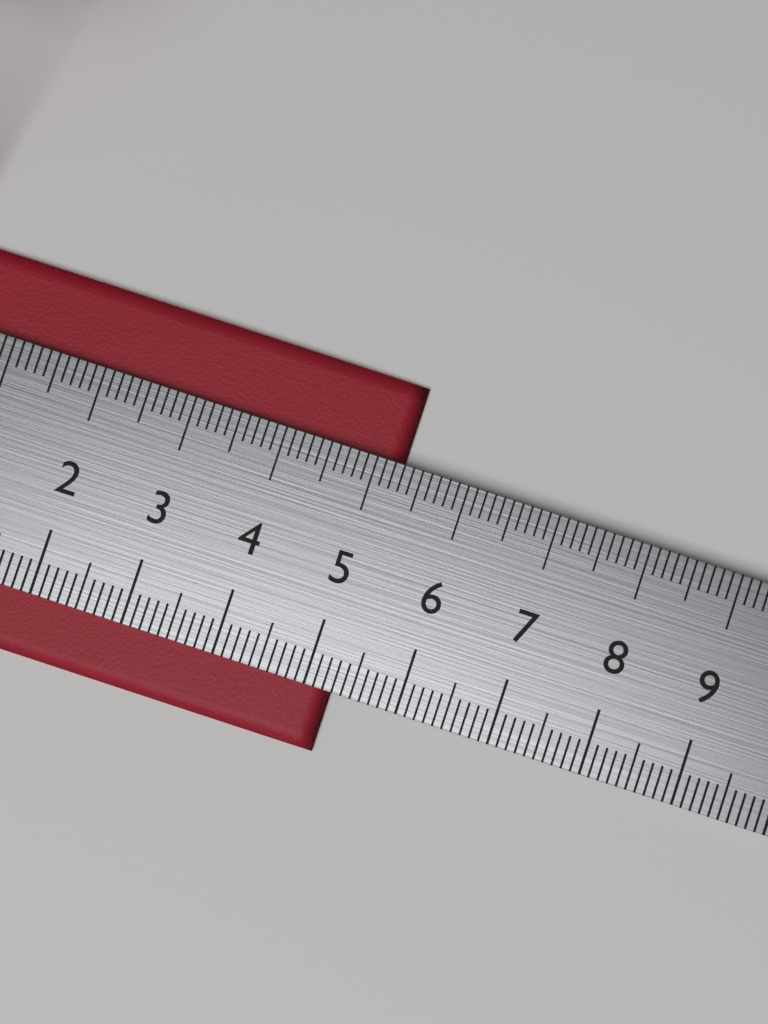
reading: 5.3 cm
